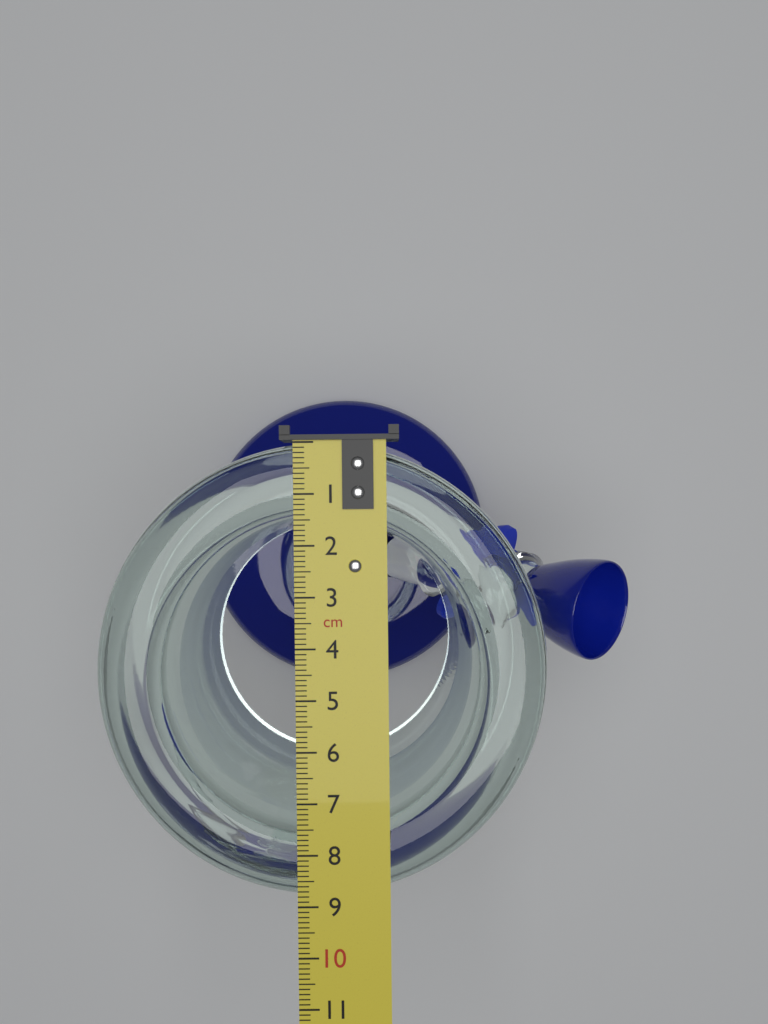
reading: 8.9 cm
